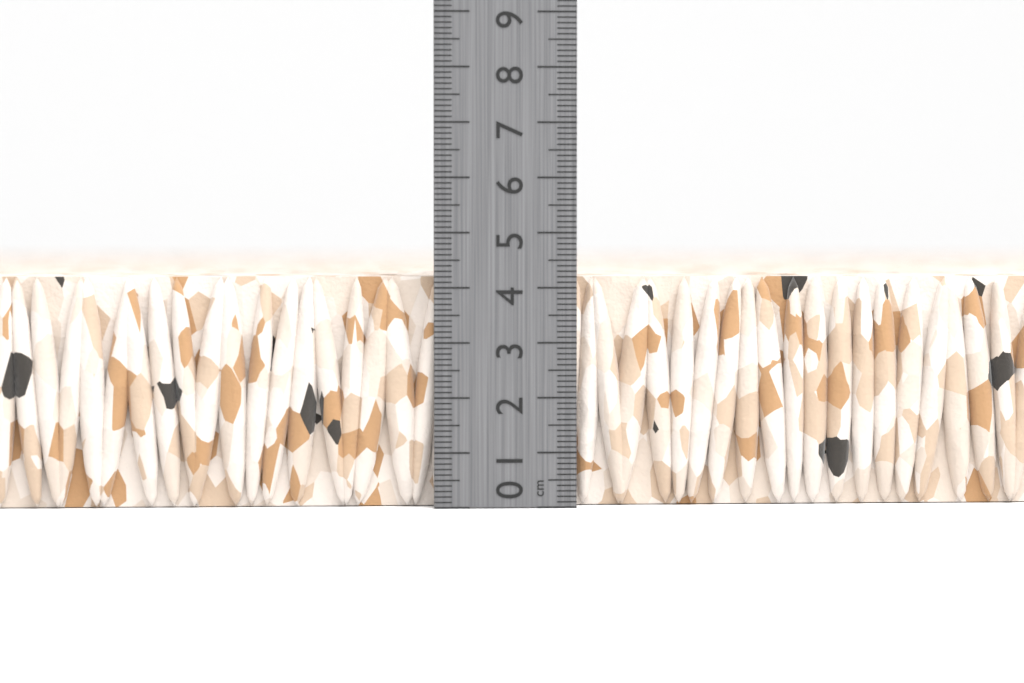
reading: 4.2 cm
